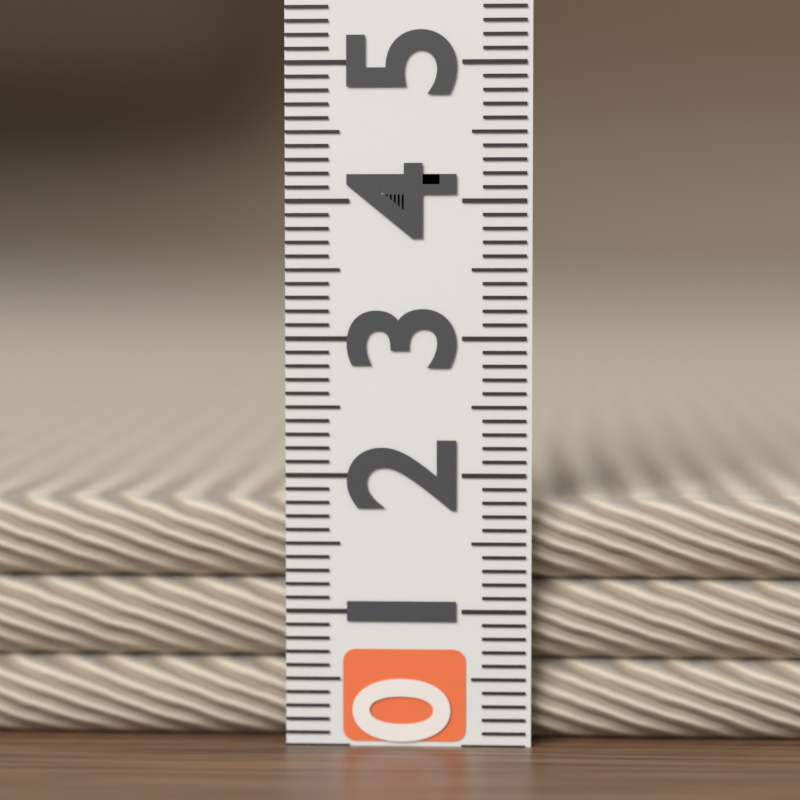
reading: 1.8 (no unit)
